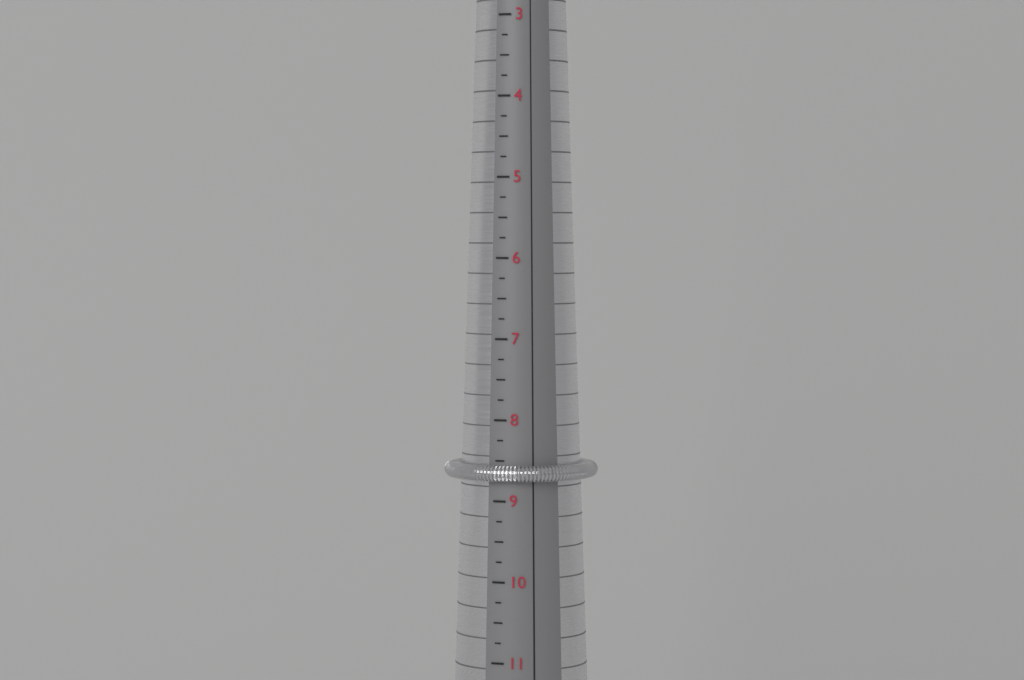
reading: 8.75 (no unit)
